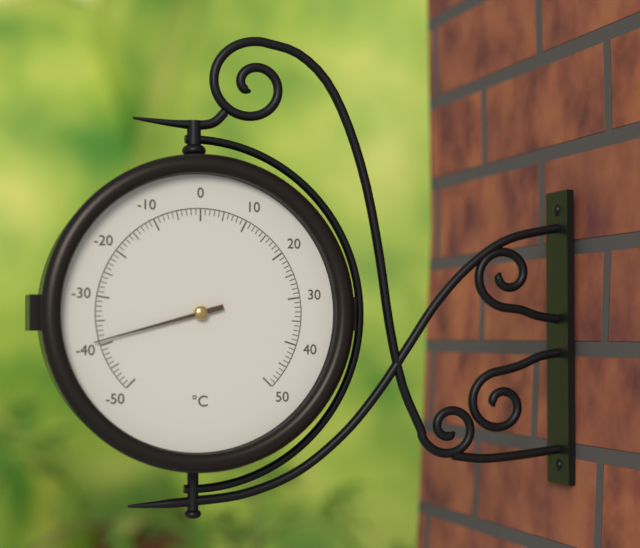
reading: -39 °C
